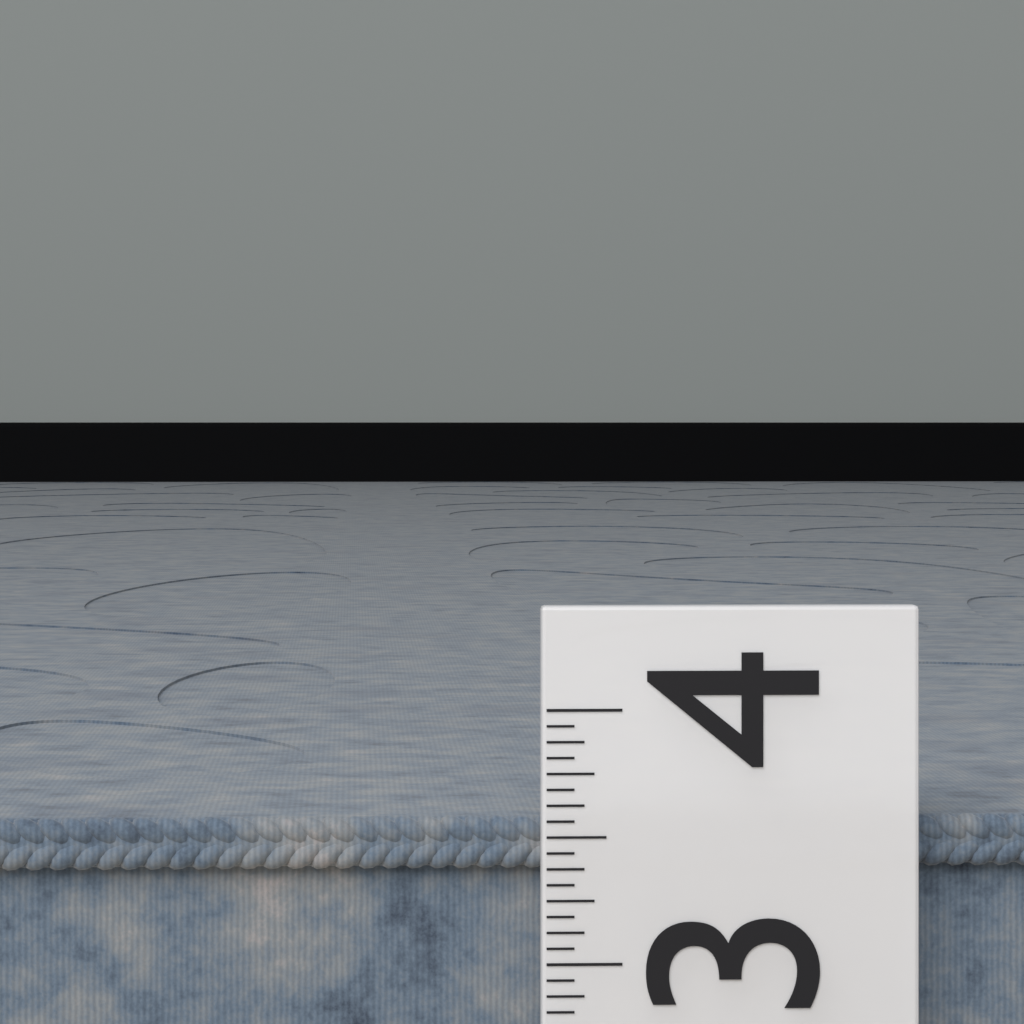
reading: 3.5625 (no unit)
